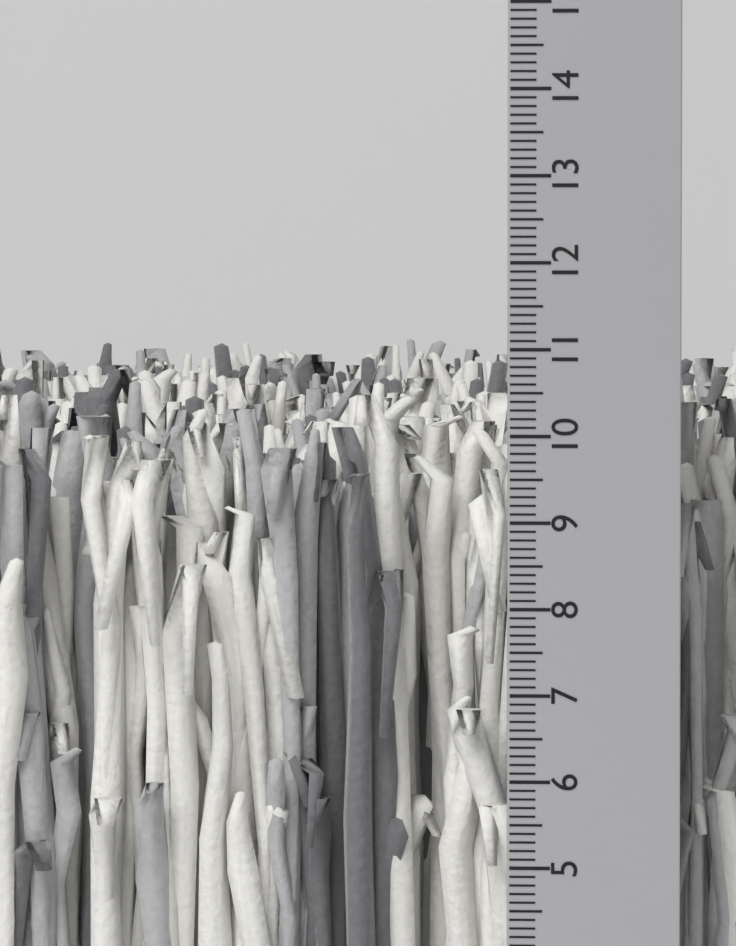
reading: 10.7 cm
